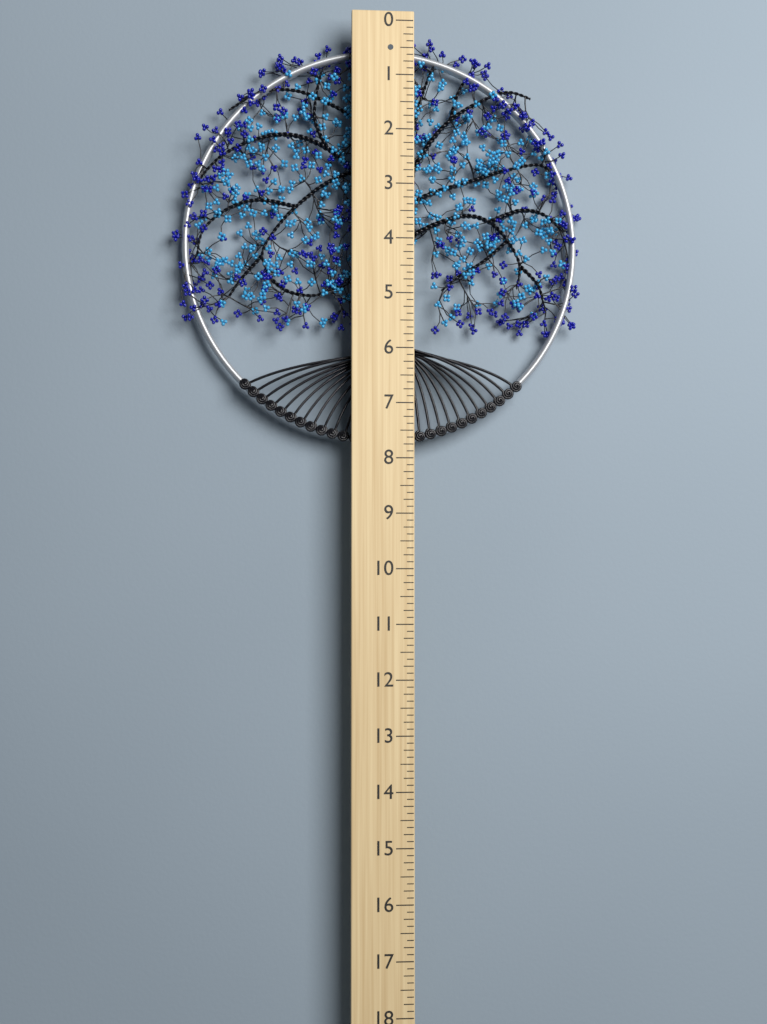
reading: 7.750 (no unit)
